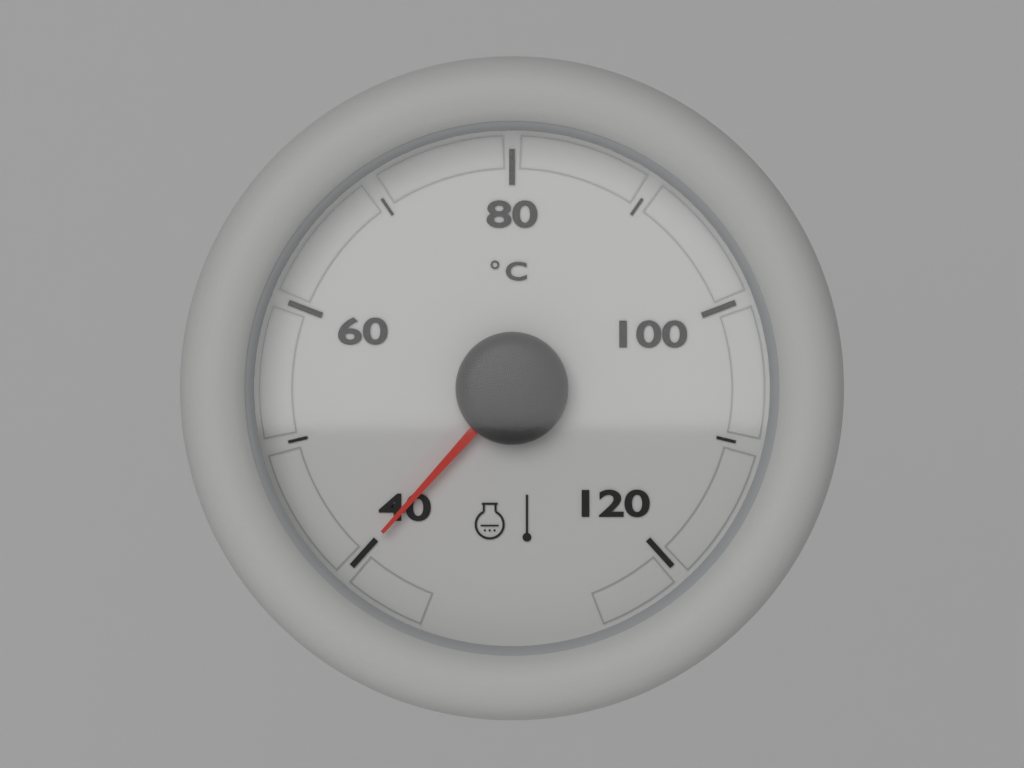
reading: 40 °C
